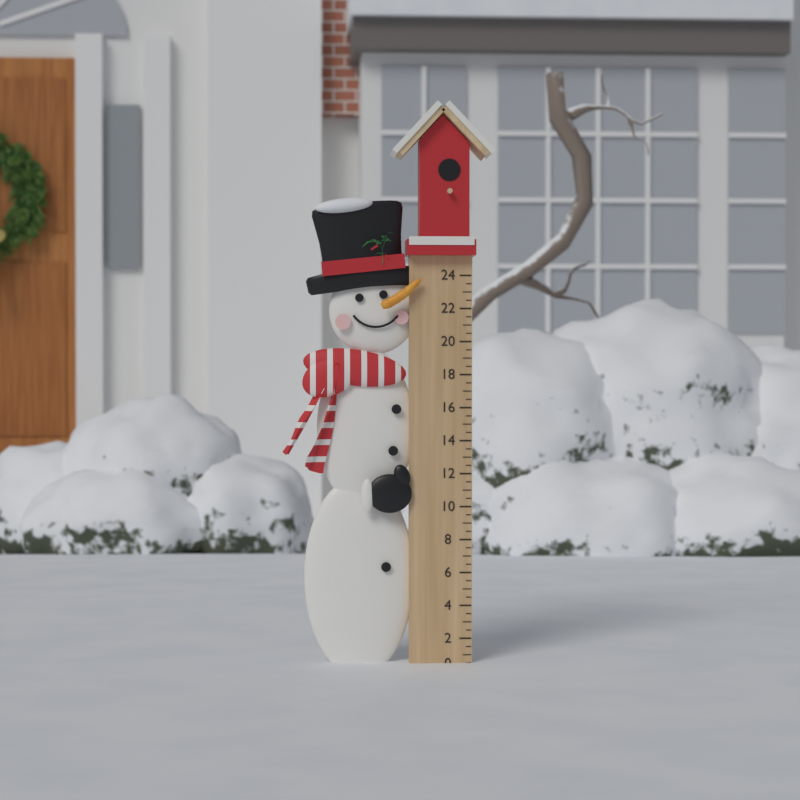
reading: 0.5 (no unit)
